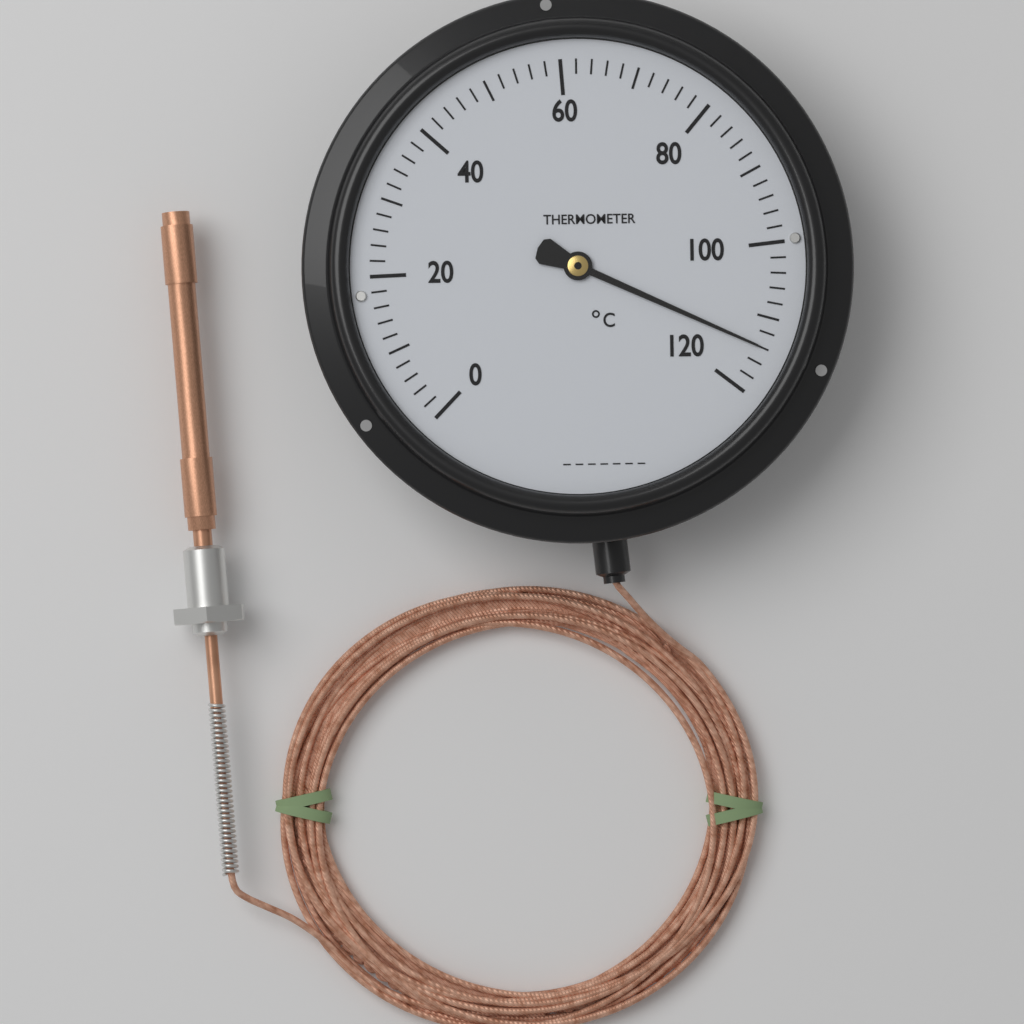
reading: 114 °C
